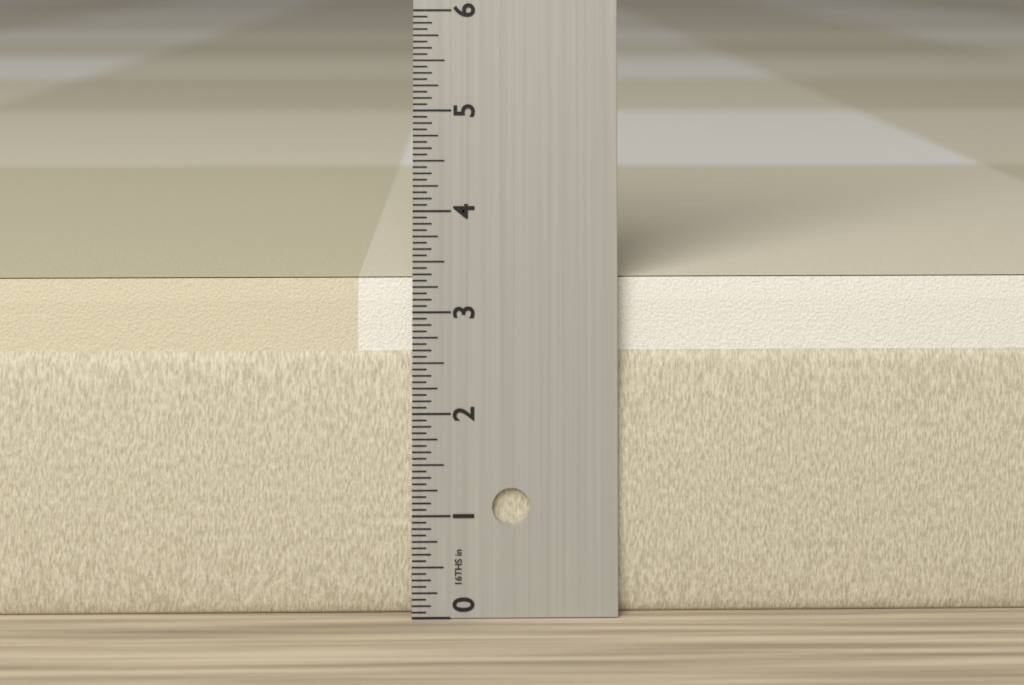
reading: 3.3125 in
